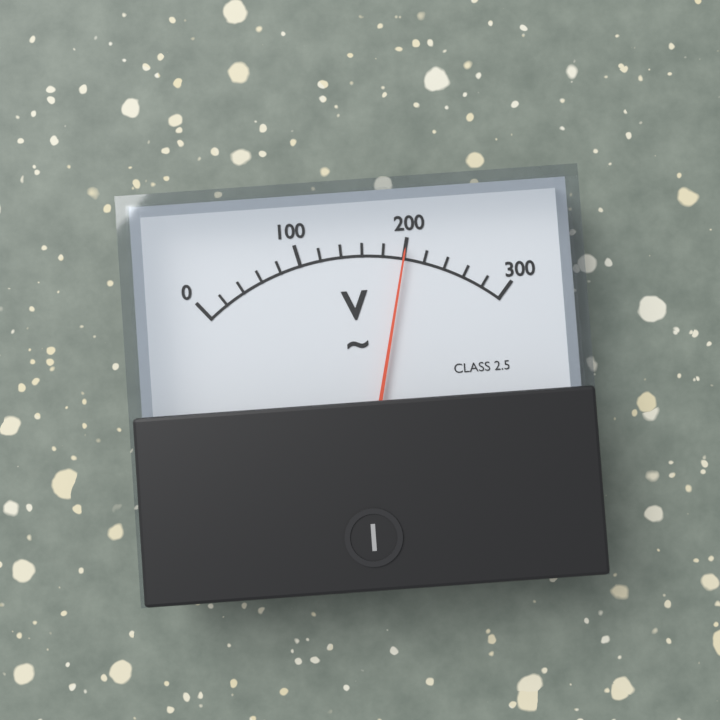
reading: 200 V
